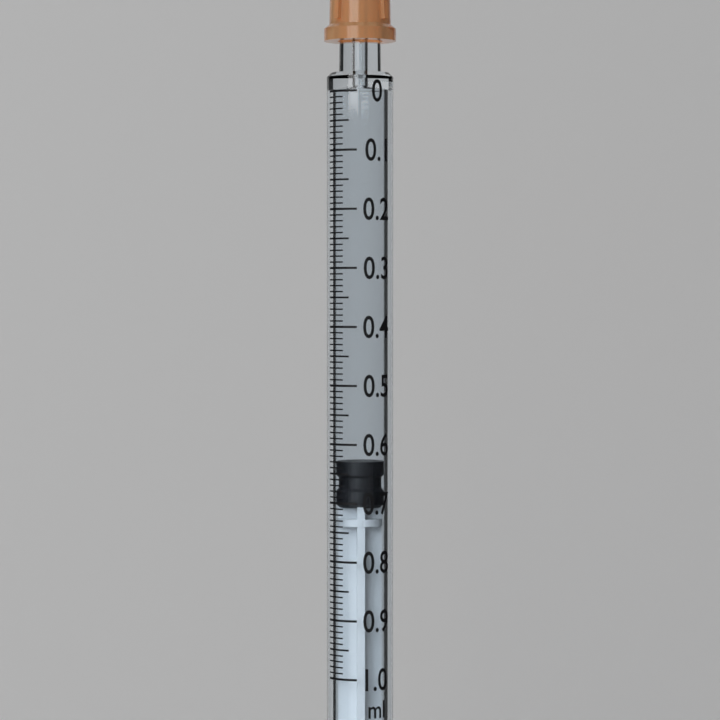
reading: 0.63 ml
